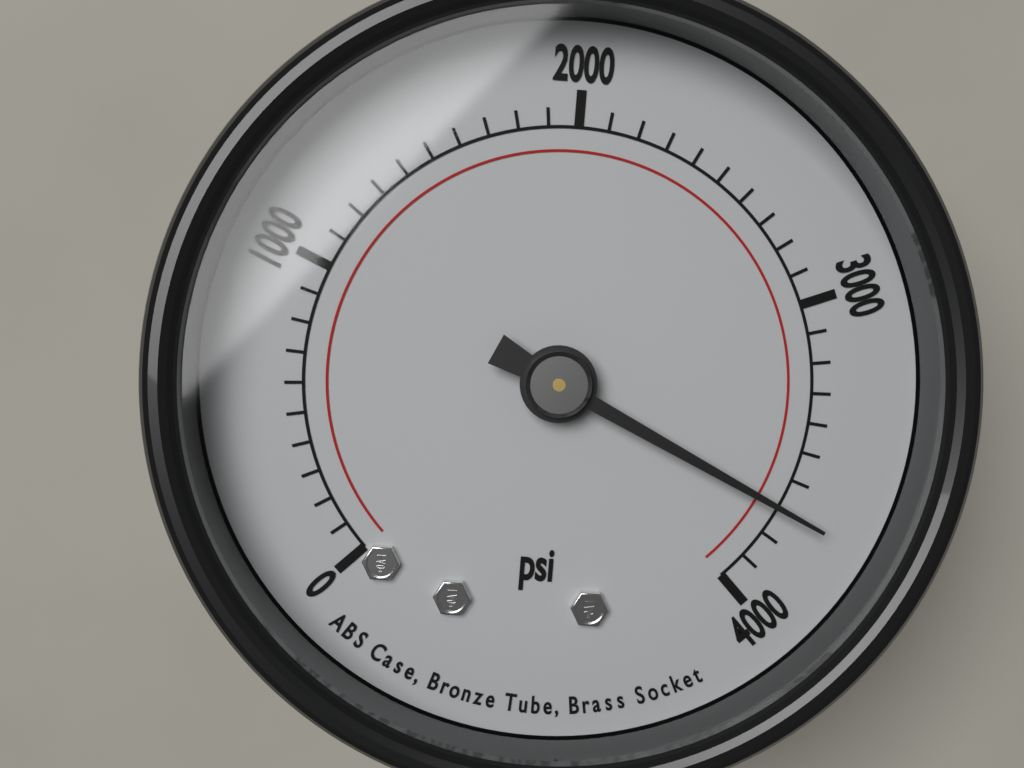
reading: 3700 psi
